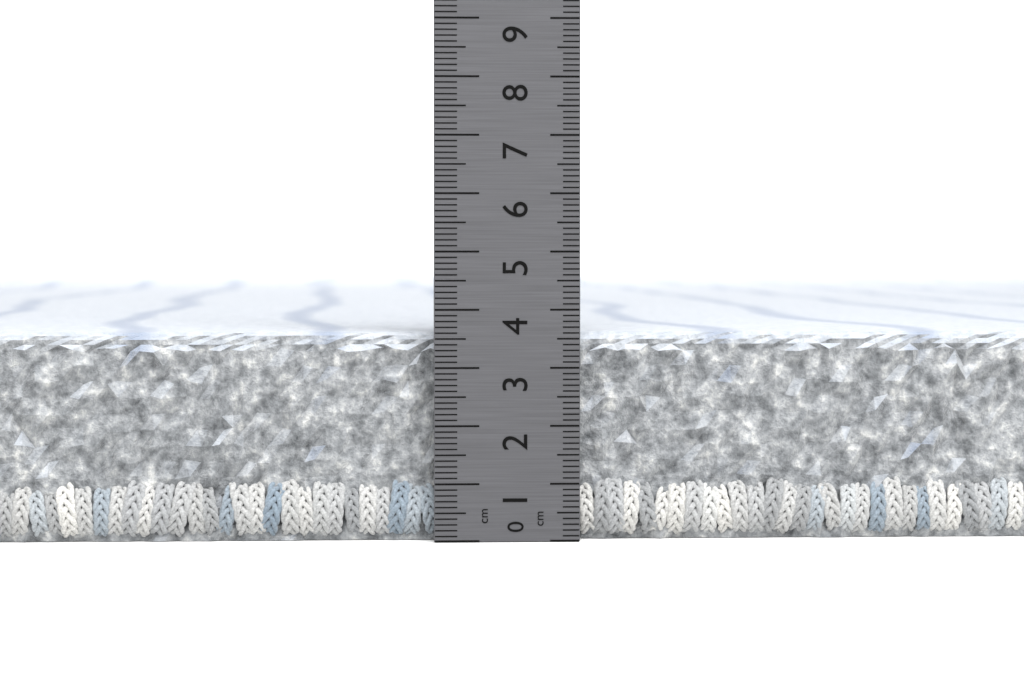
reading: 3.6 cm
